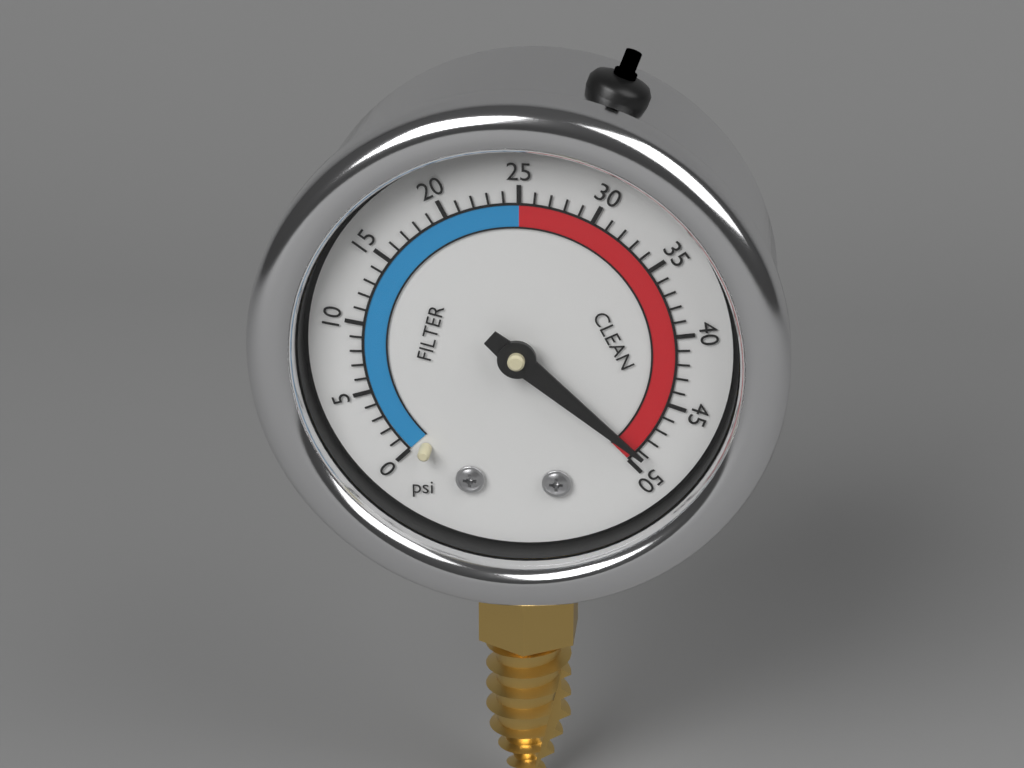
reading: 49 psi
